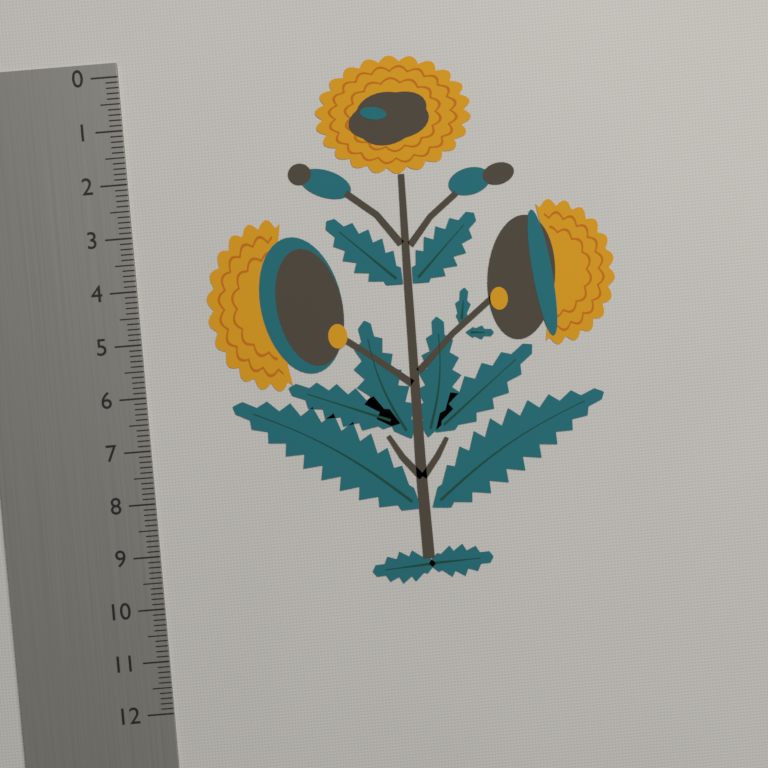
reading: 9.9 (no unit)
